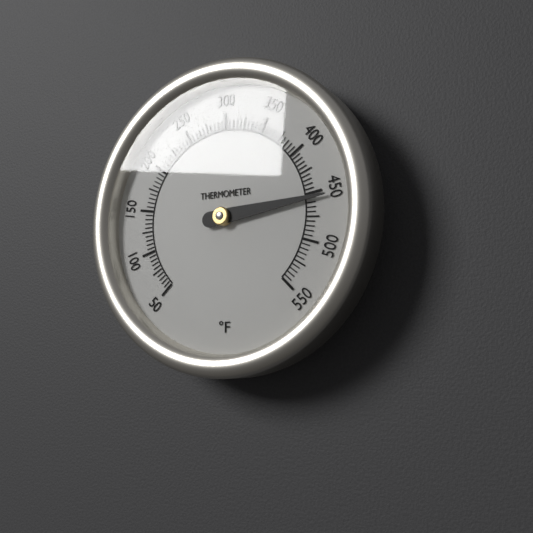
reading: 455 °F
